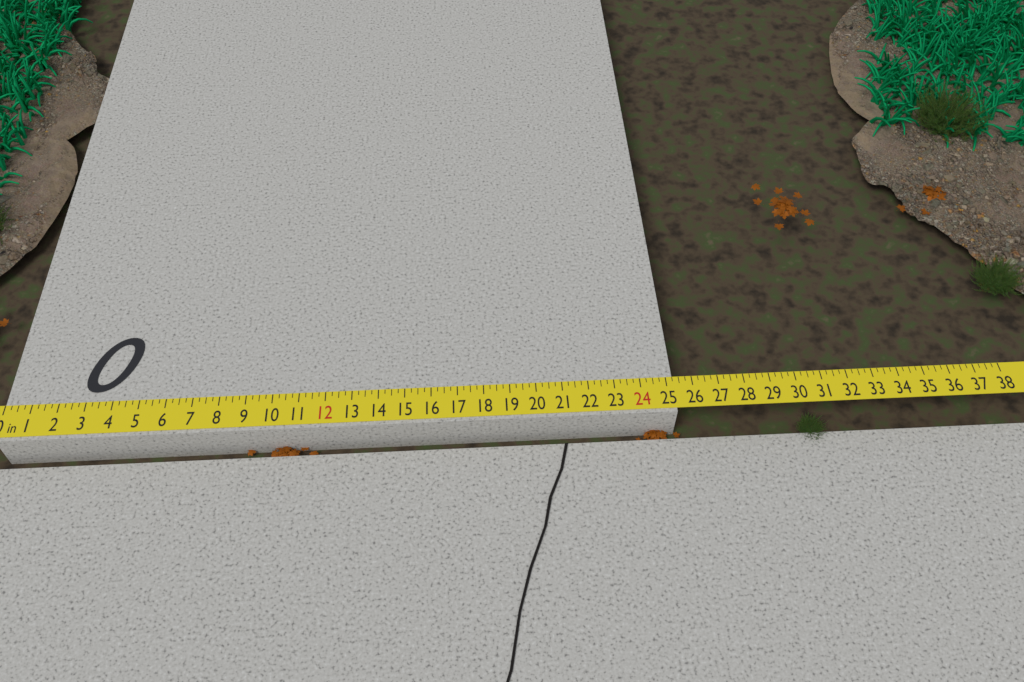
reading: 25.25 in
